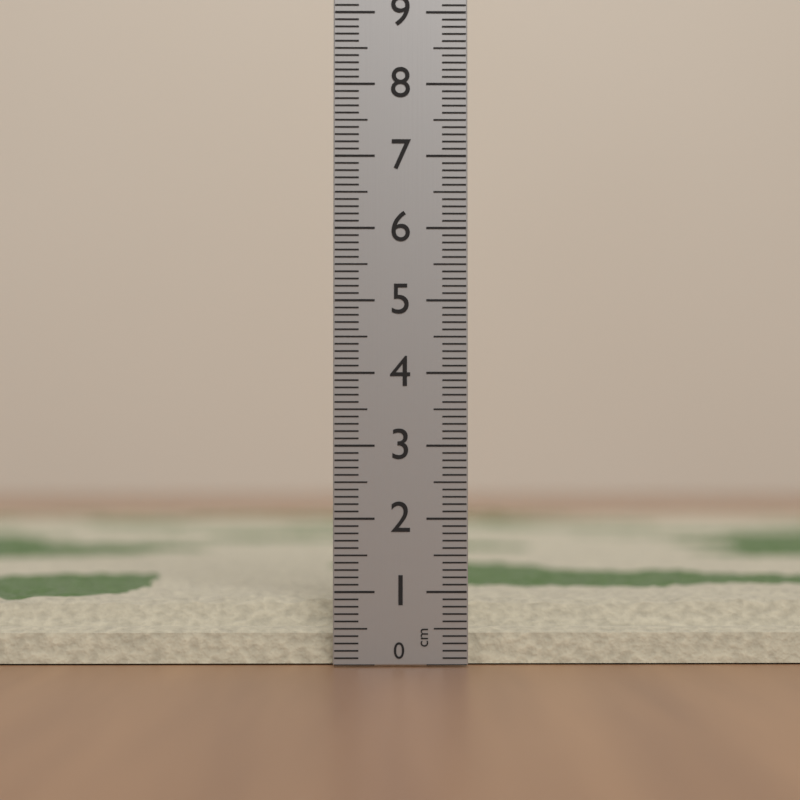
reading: 0.9 cm
